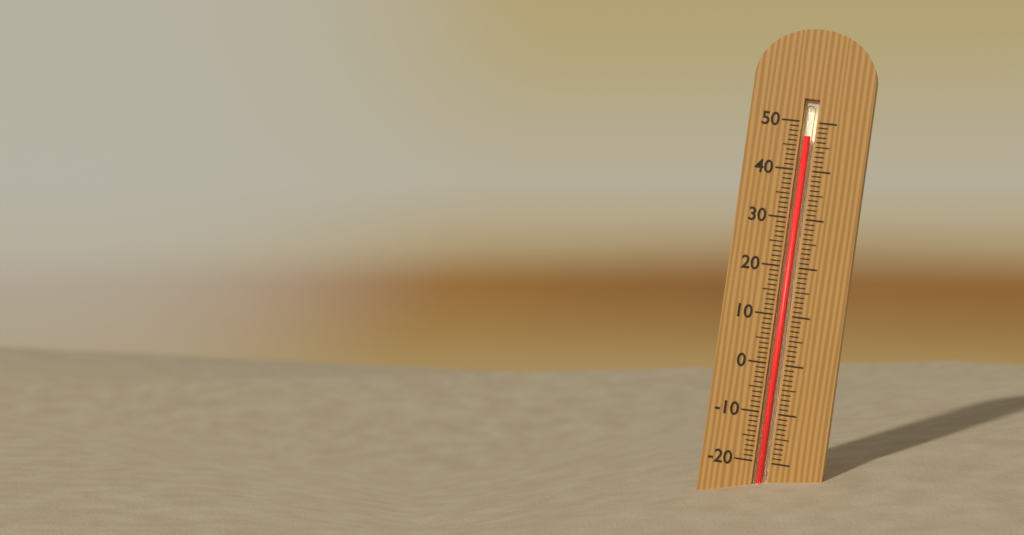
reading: 47 (no unit)
